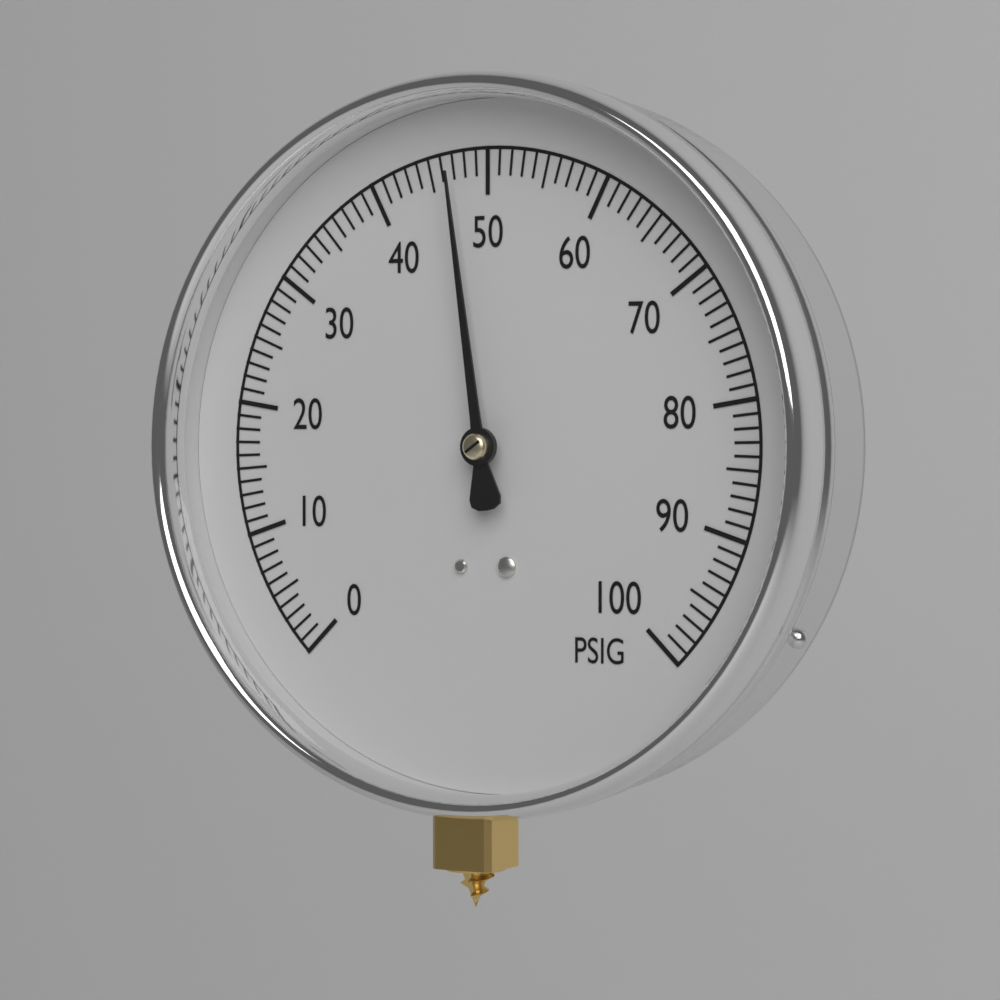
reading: 47 PSIG
